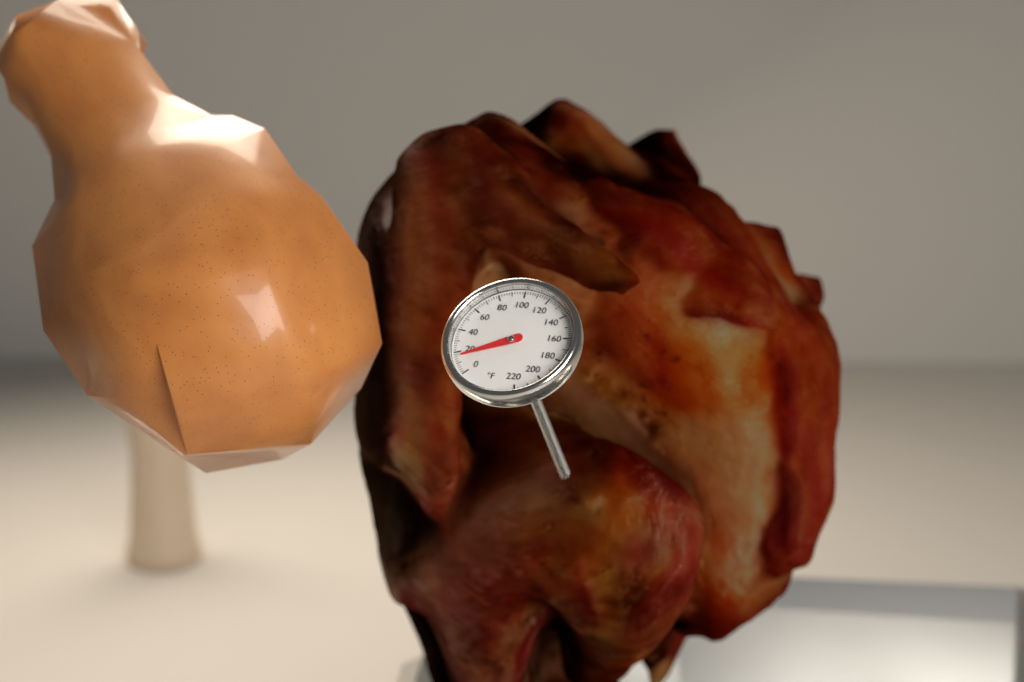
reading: 16 °F
